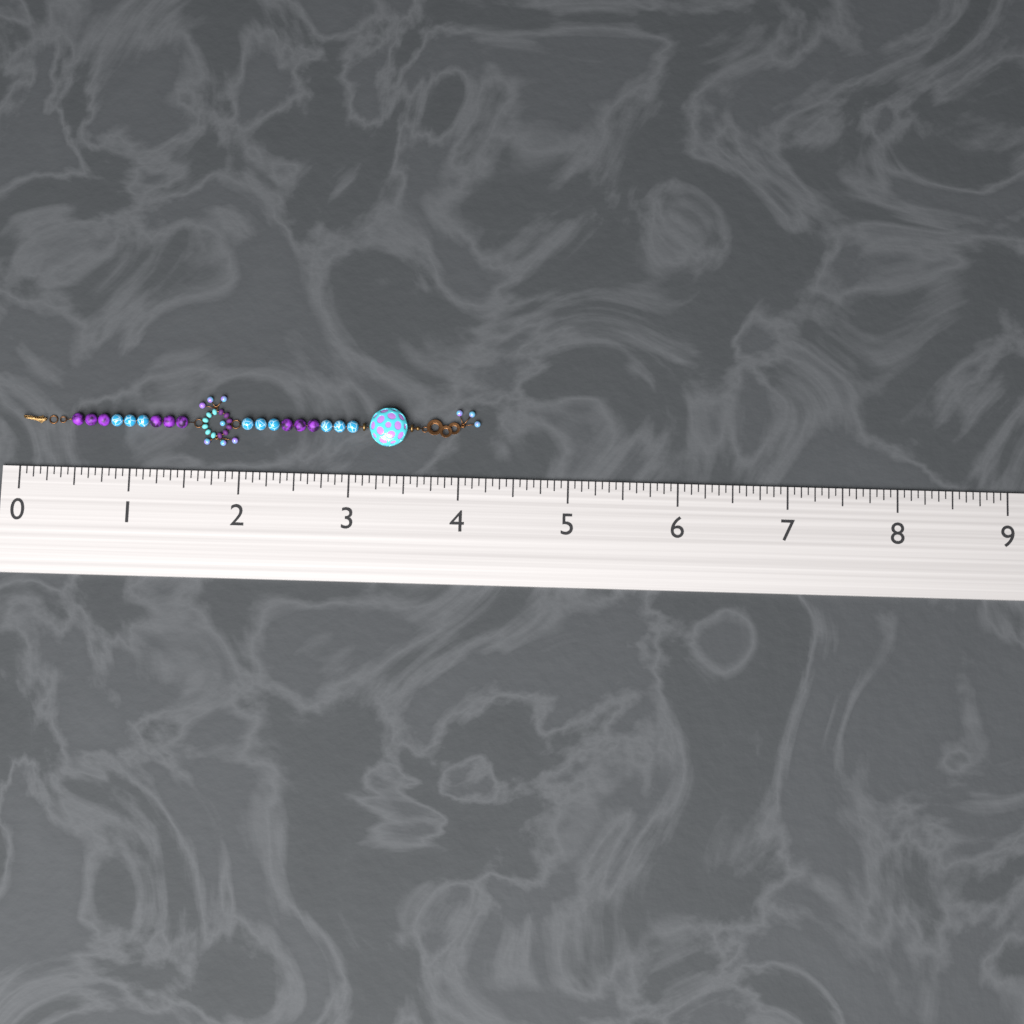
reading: 4.1875 (no unit)
